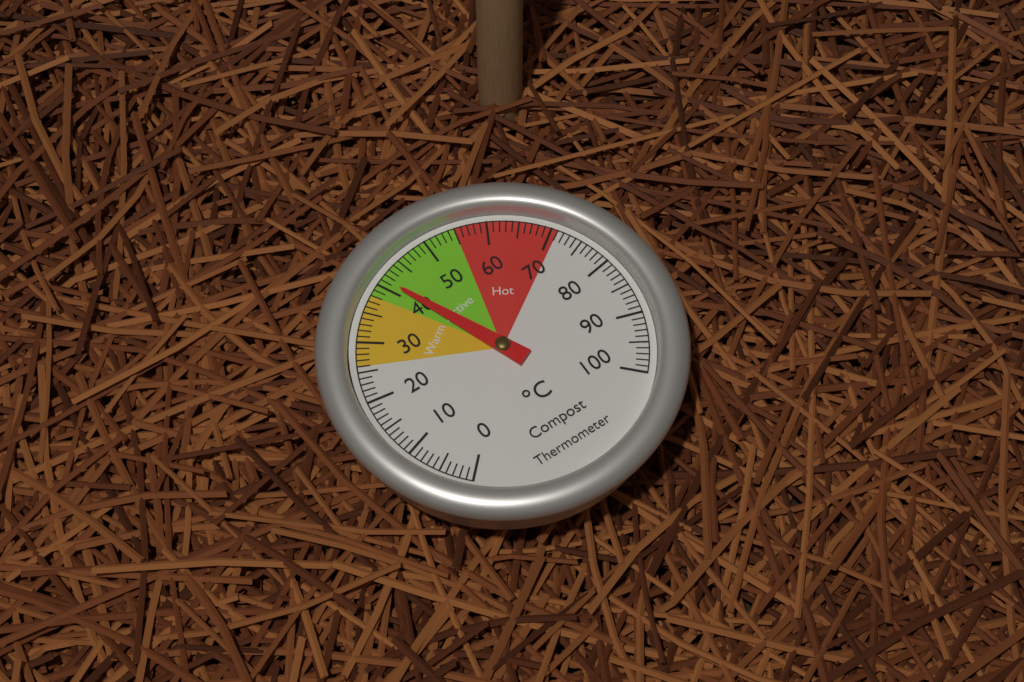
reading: 41 °C
